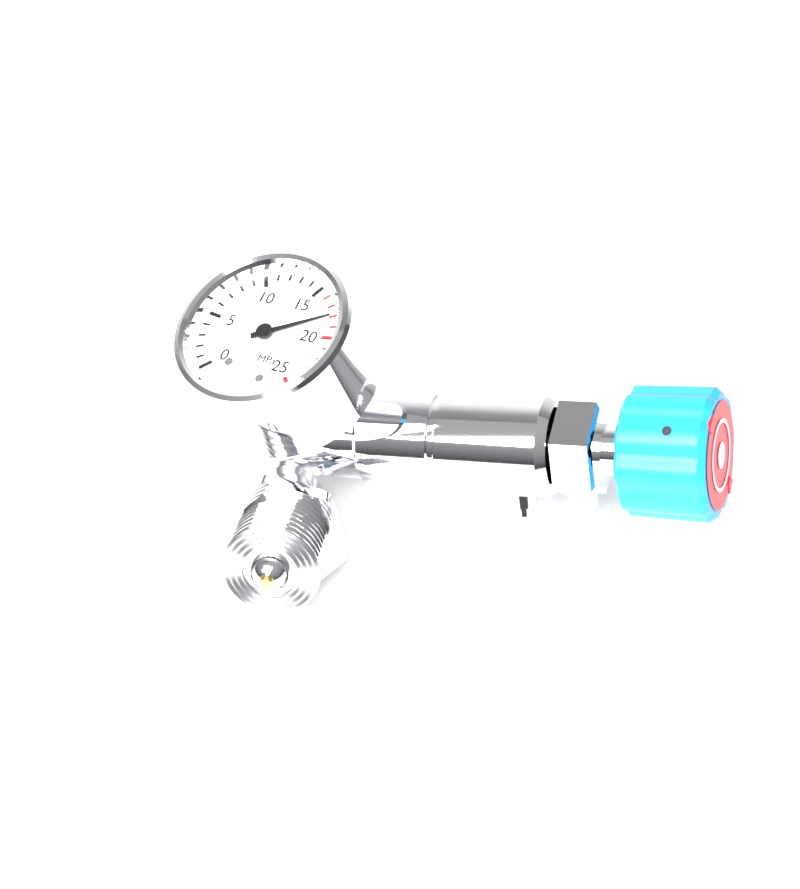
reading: 18 MPa
